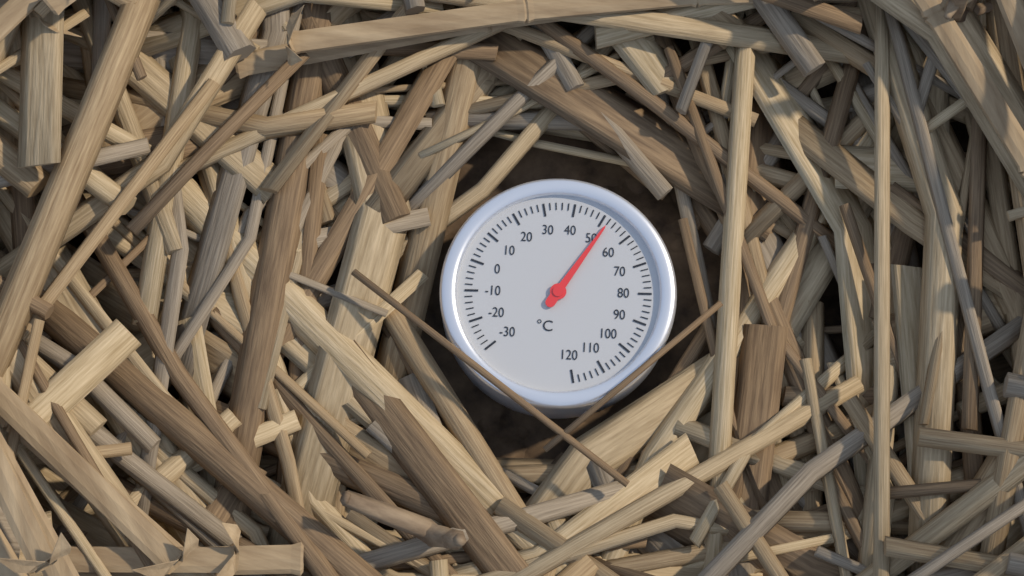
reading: 52 °C
